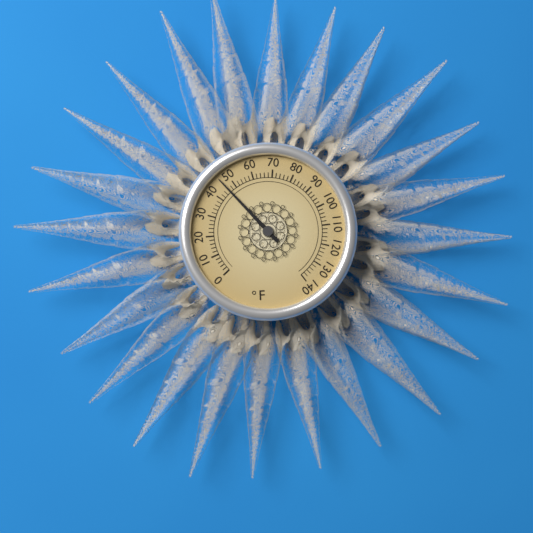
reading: 46 °F
